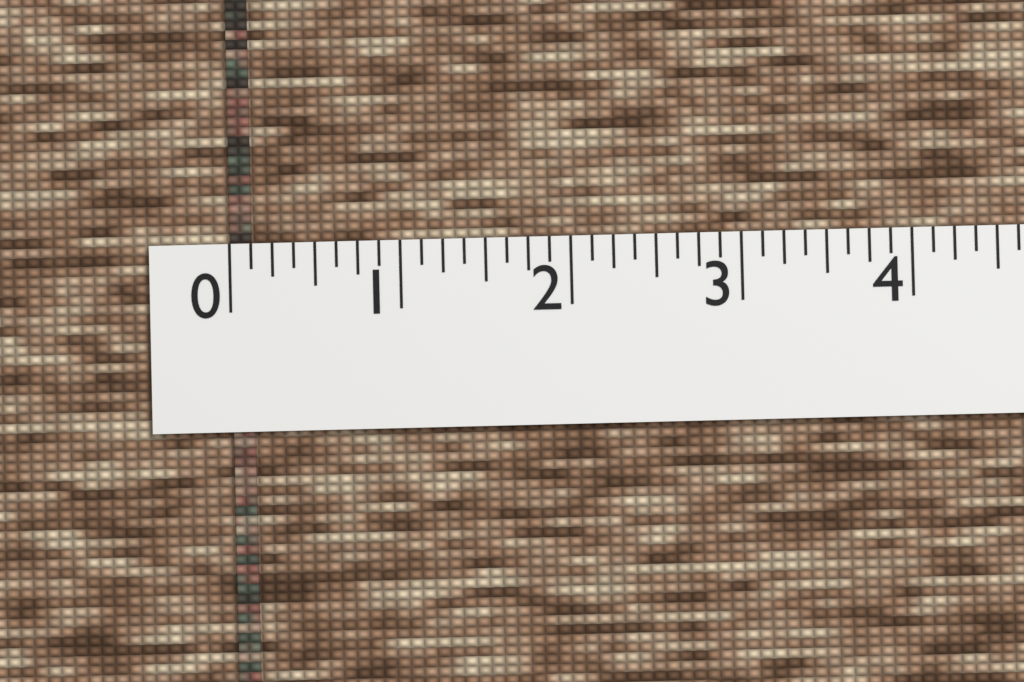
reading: 0.125 (no unit)
